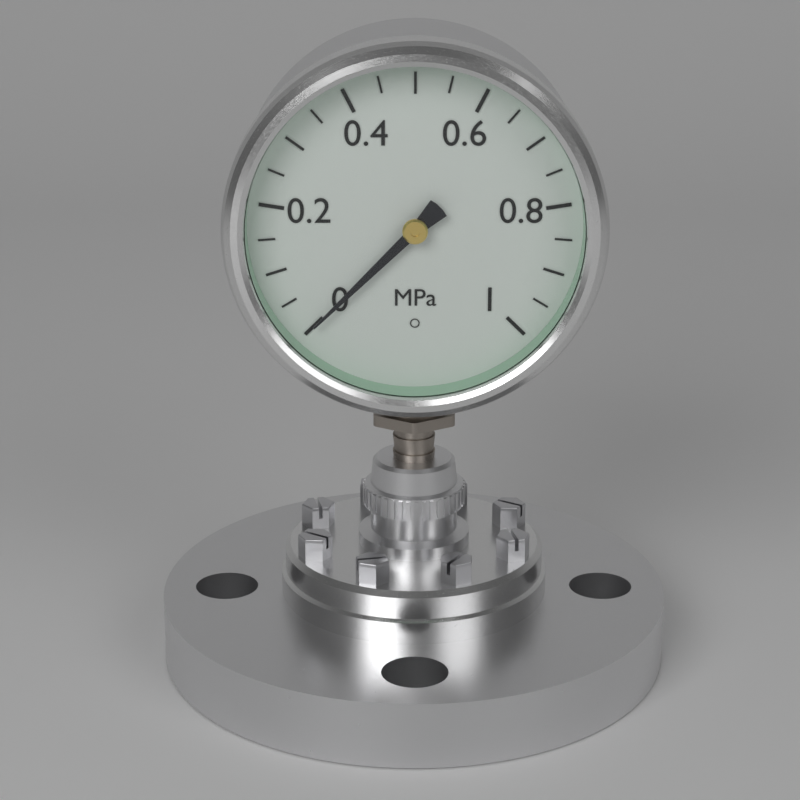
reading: 0.00 MPa
